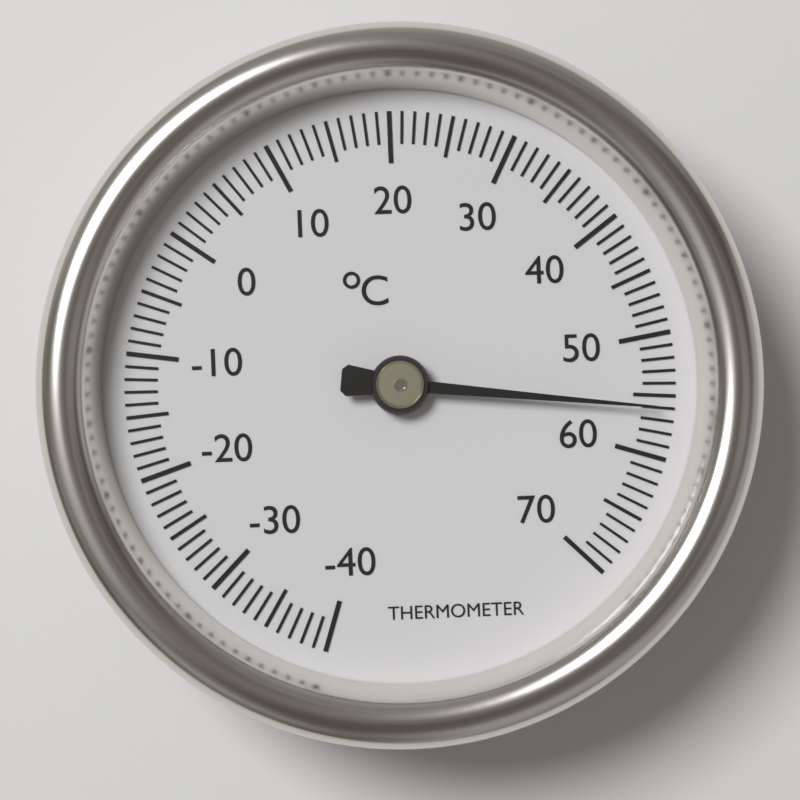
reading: 56 °C
